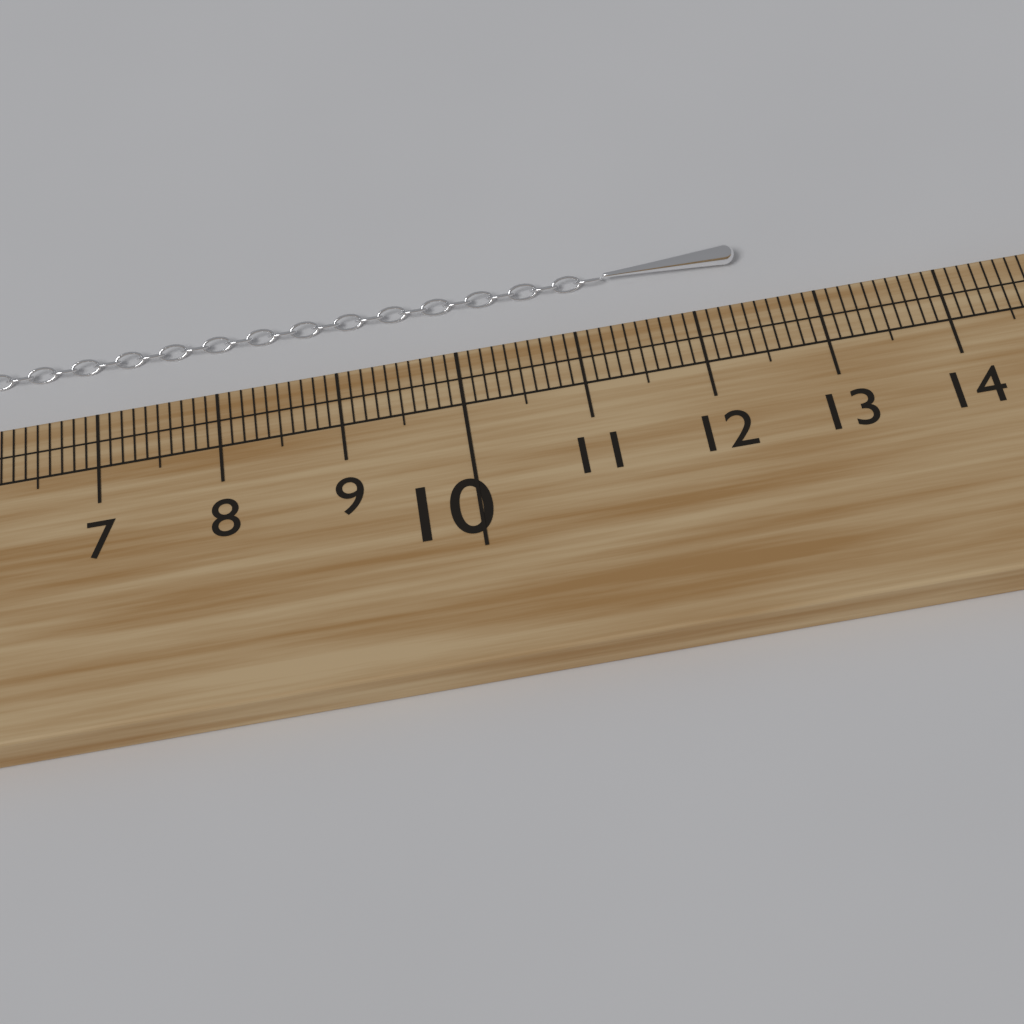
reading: 12.5 cm
